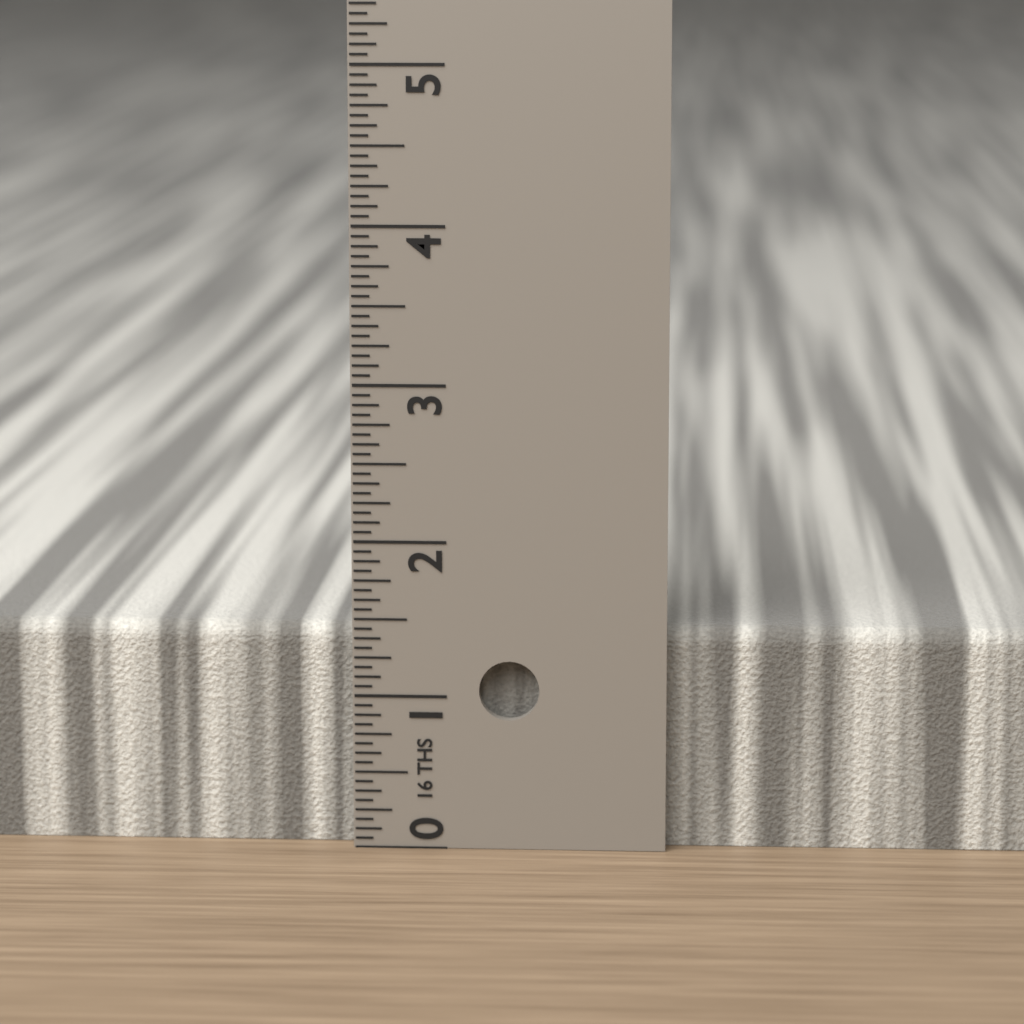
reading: 1.4375 in
